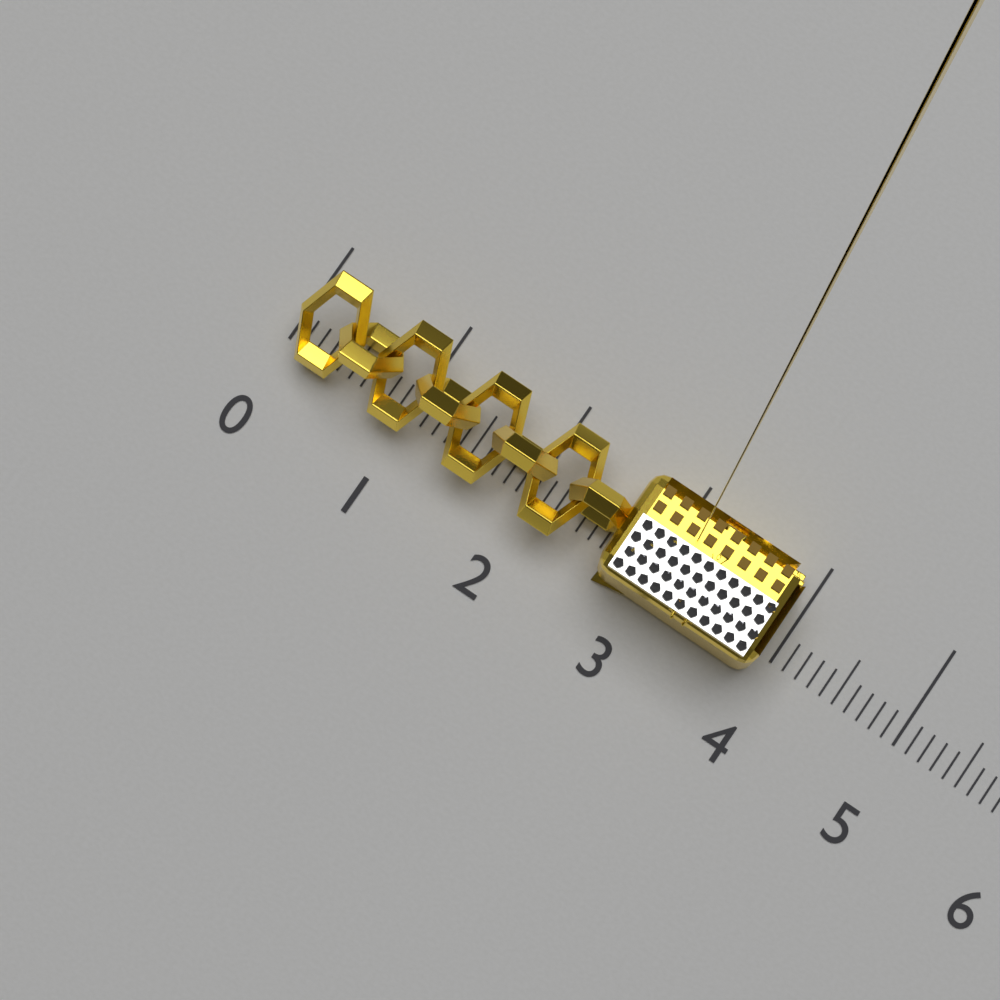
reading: 3.9 (no unit)
